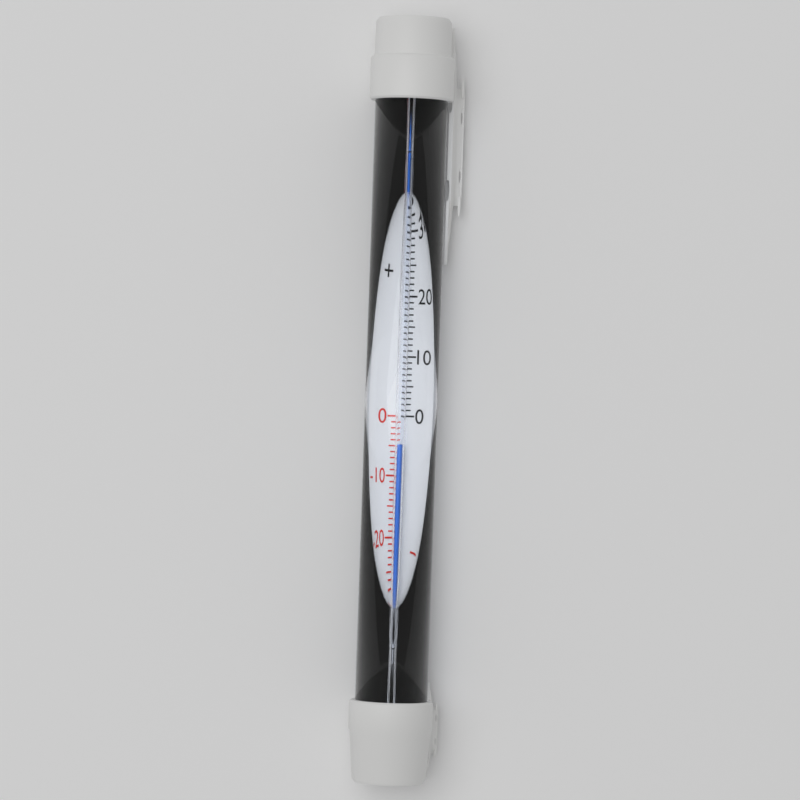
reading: -5 °C
